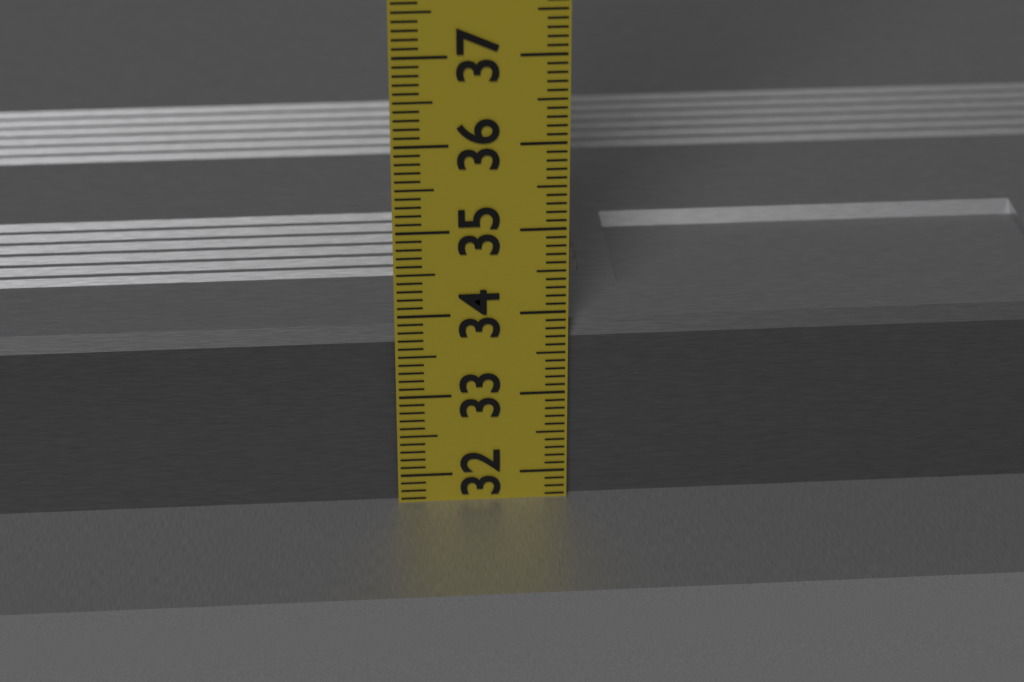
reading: 33.8 cm
